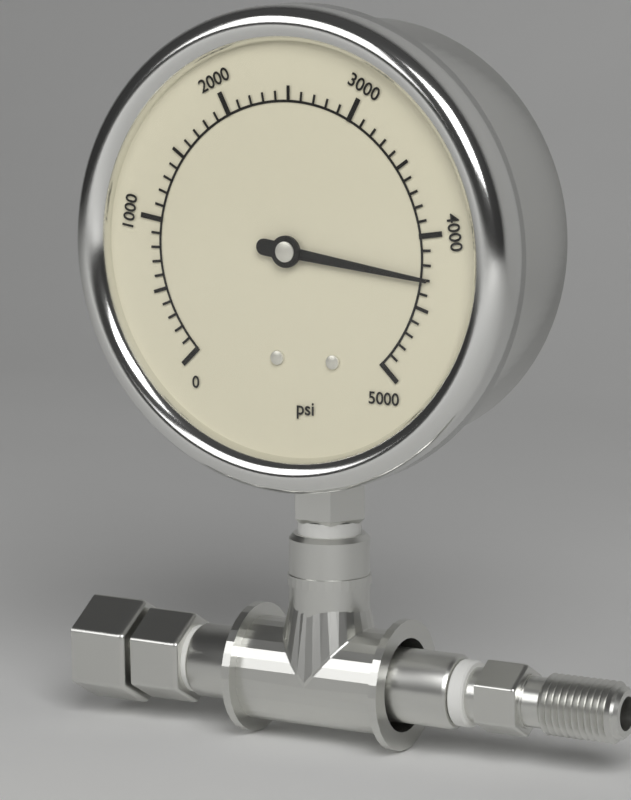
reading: 4300 psi
